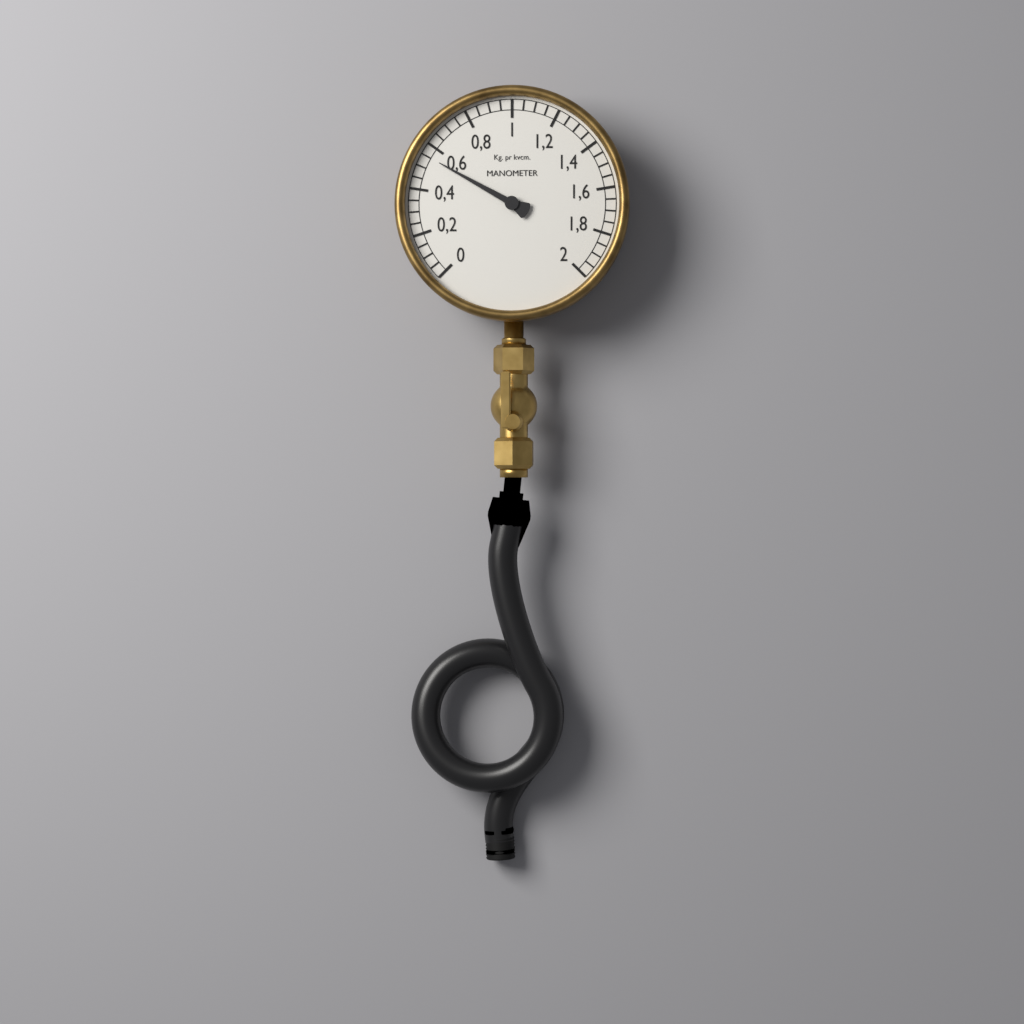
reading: 0.55 kg/cm²
